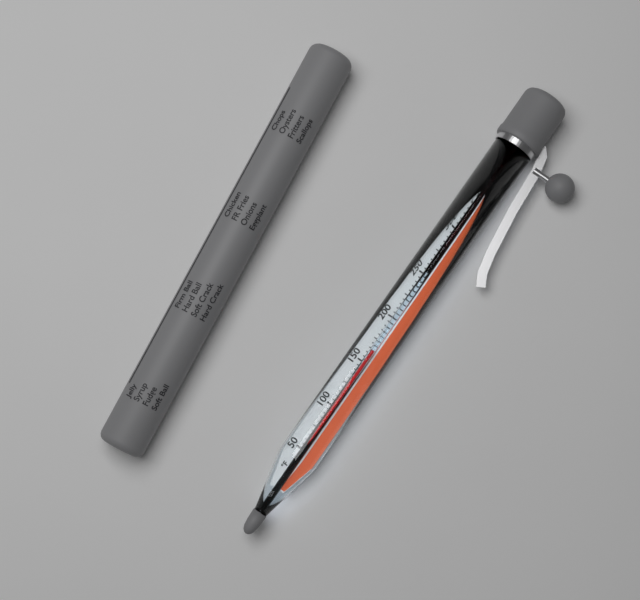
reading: 165 °F
